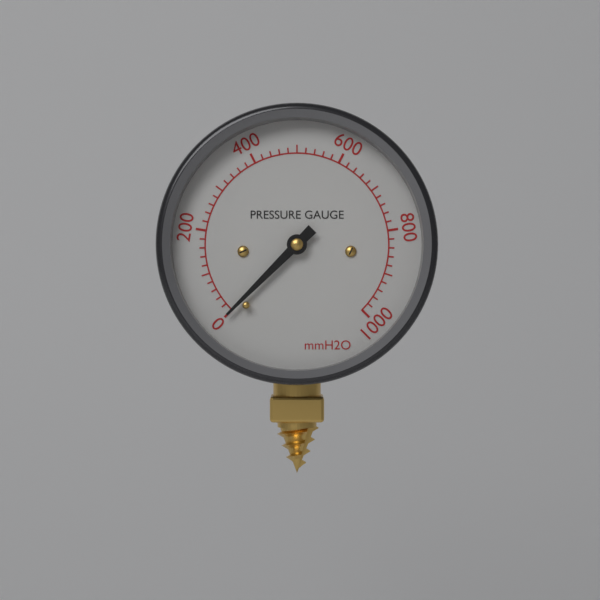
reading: 0 mmH2O
